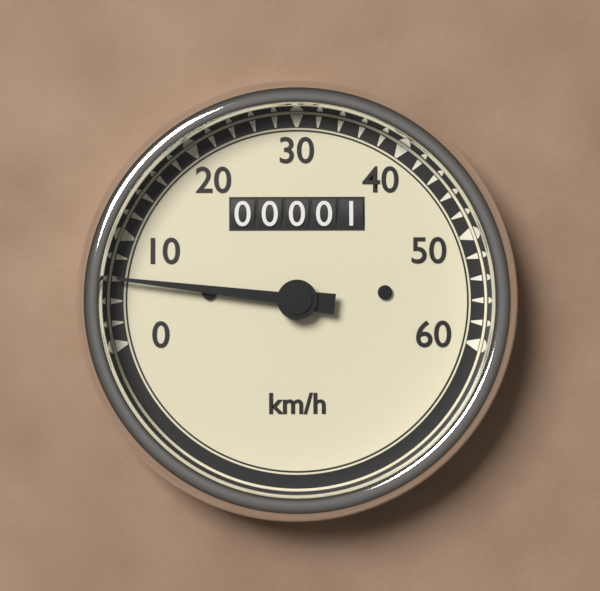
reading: 6 km/h
